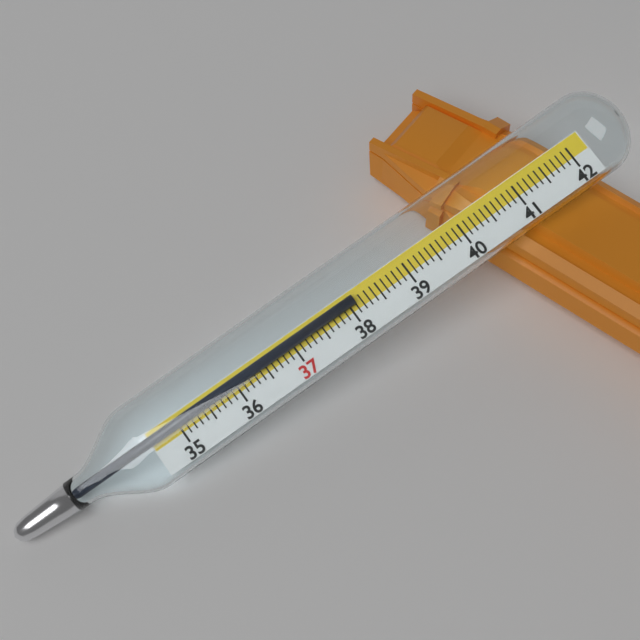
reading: 38.1 (no unit)
